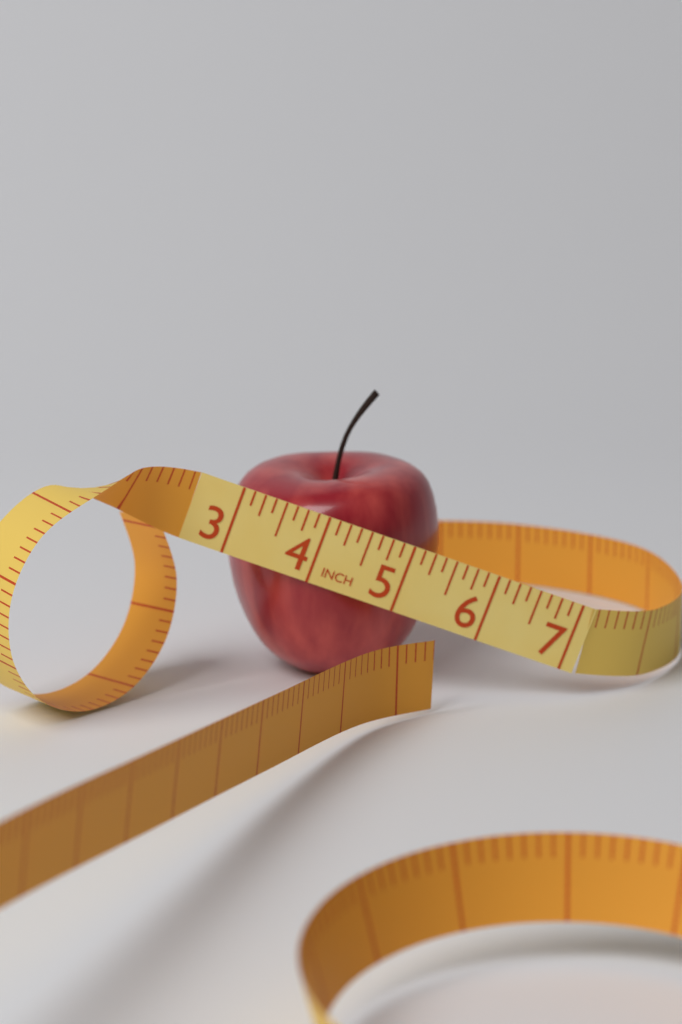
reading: 5.500 in
